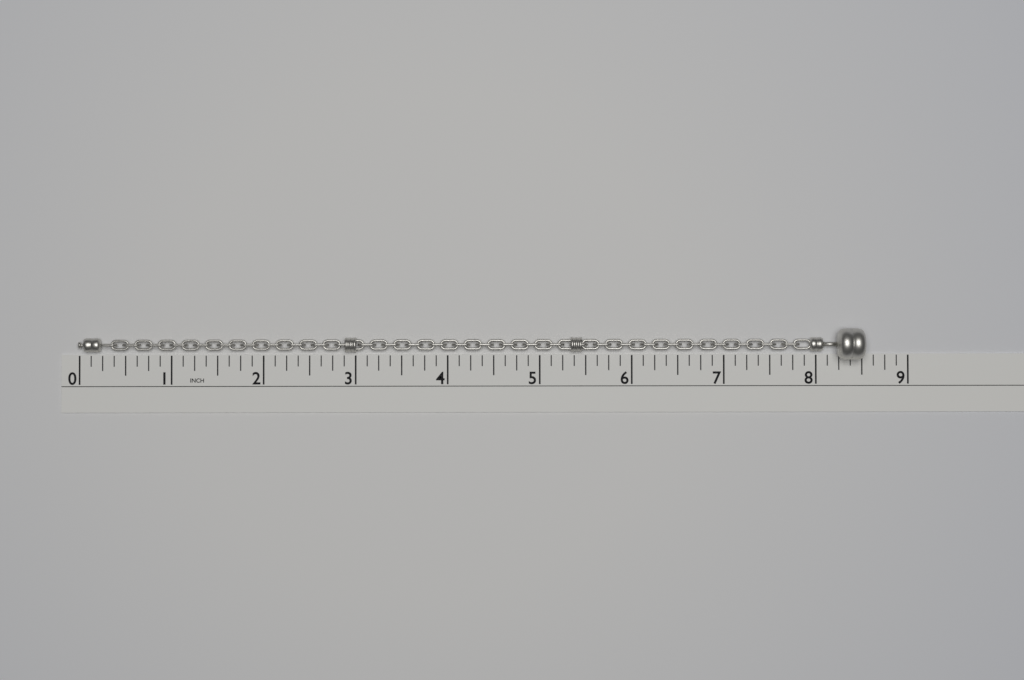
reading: 8.500 in
